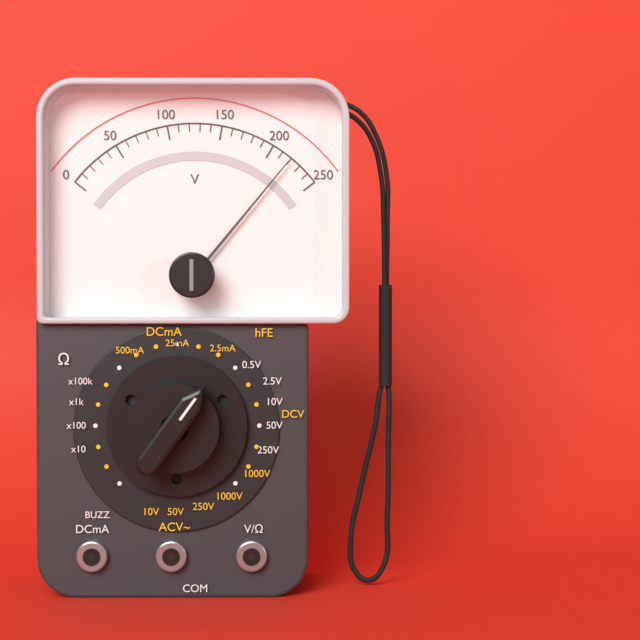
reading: 220 V
